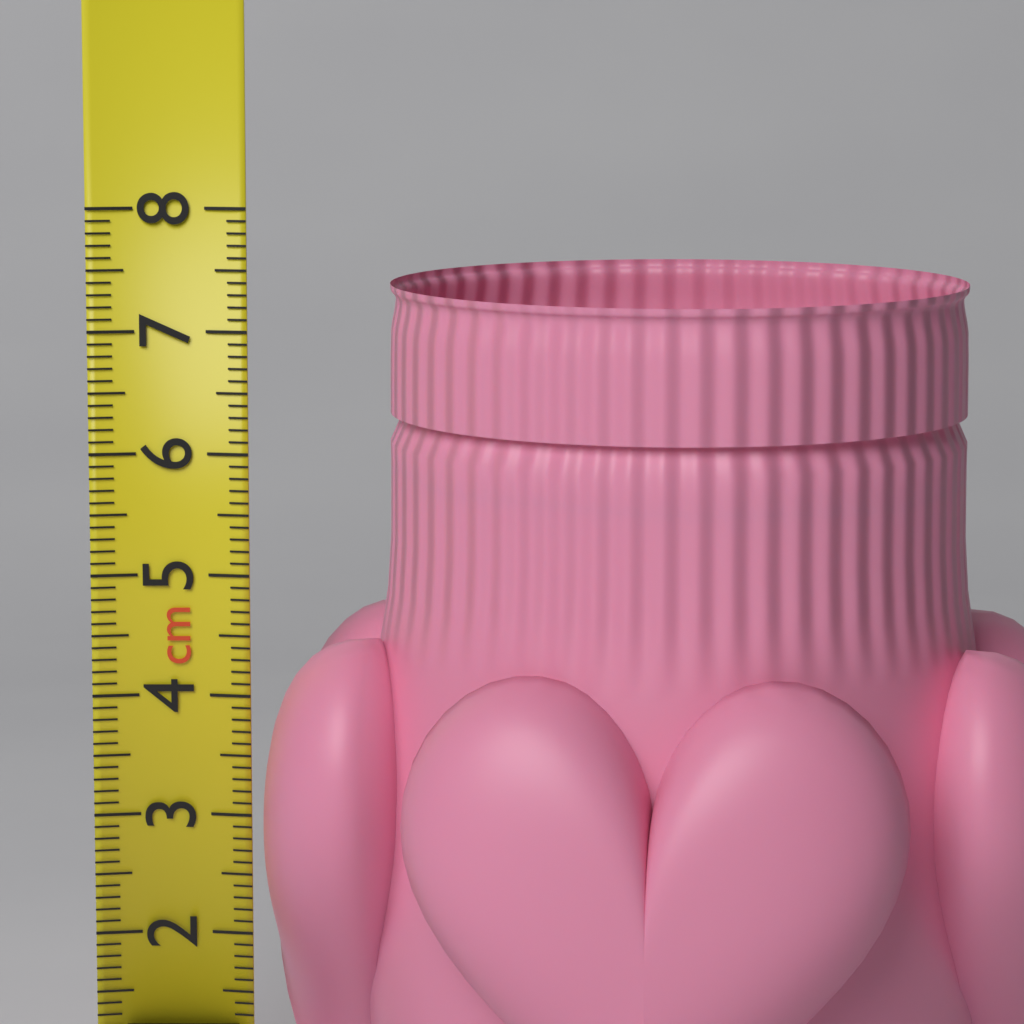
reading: 7.4 cm
